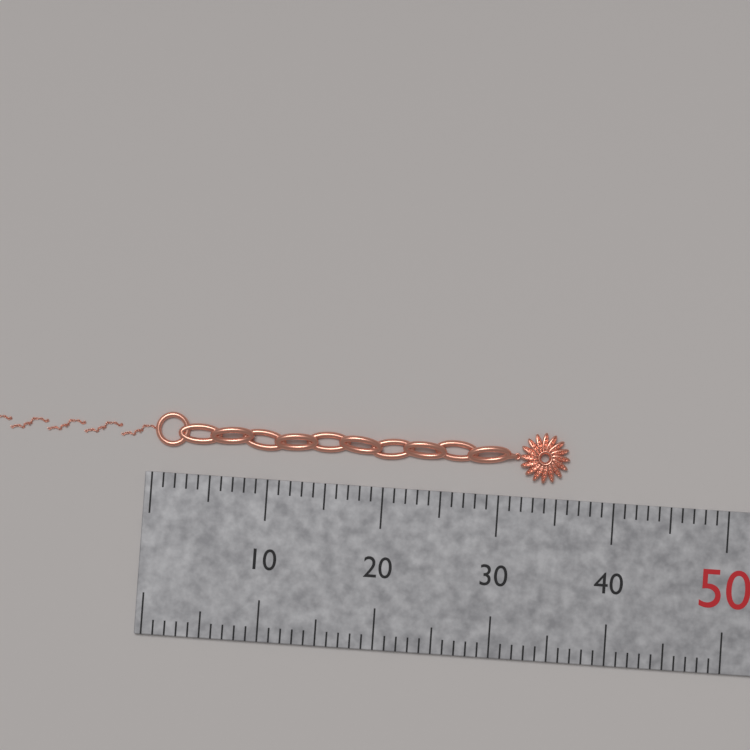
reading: 36 mm
